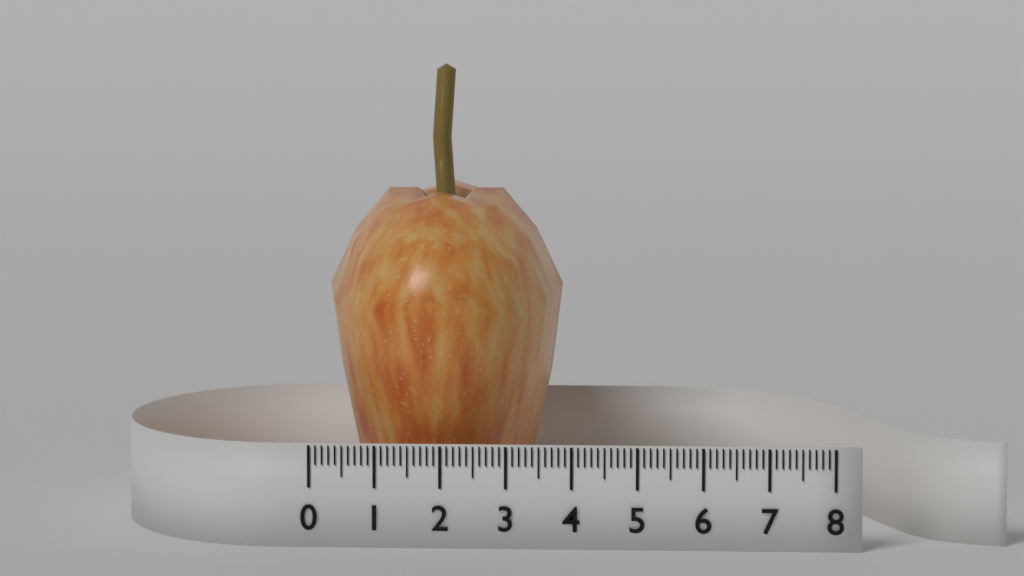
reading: 3.7 (no unit)
